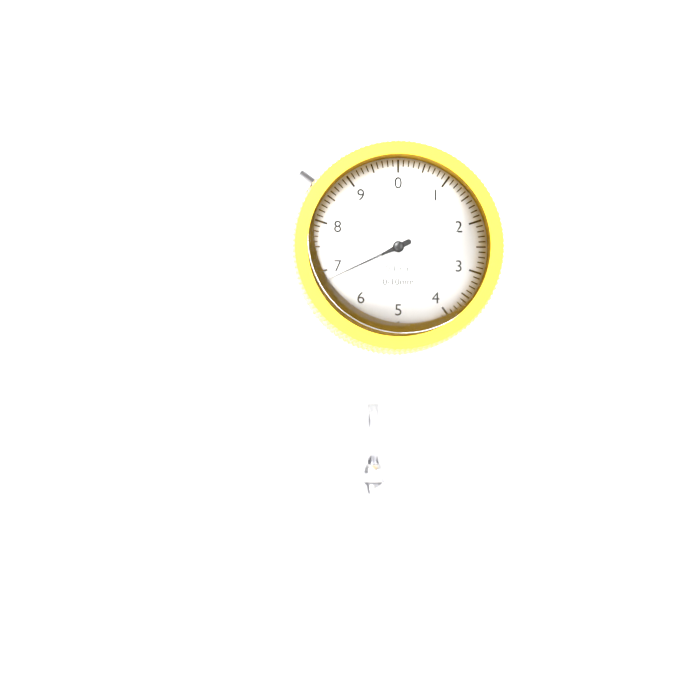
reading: 6.8 mm
